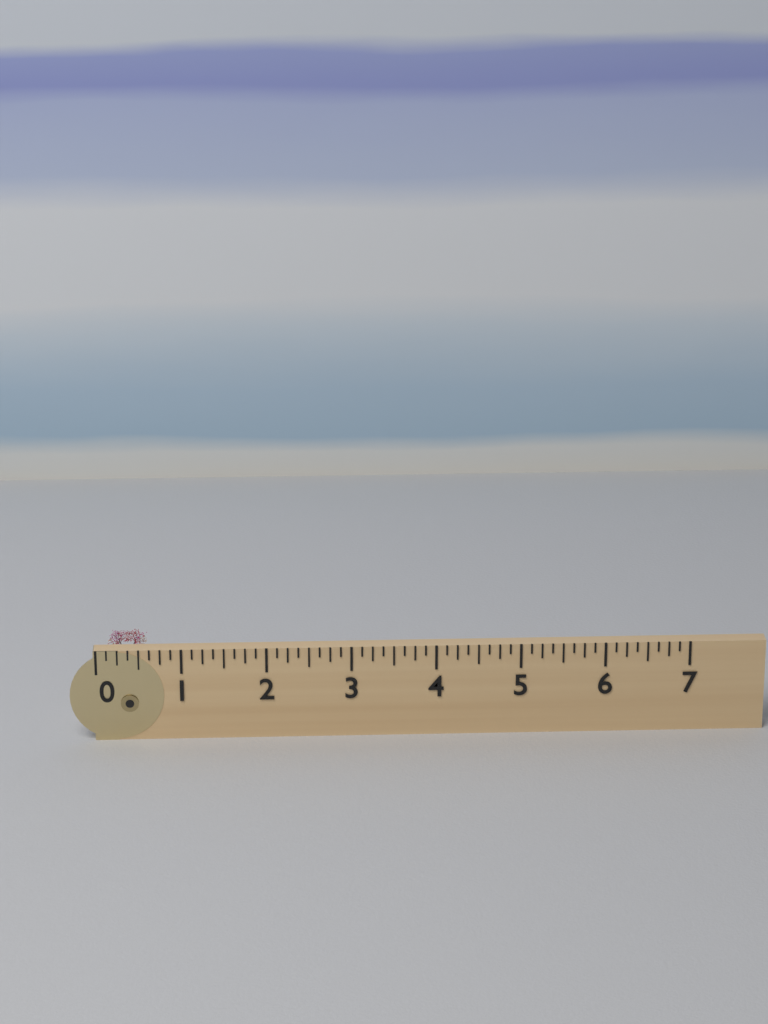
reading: 0.500 (no unit)
